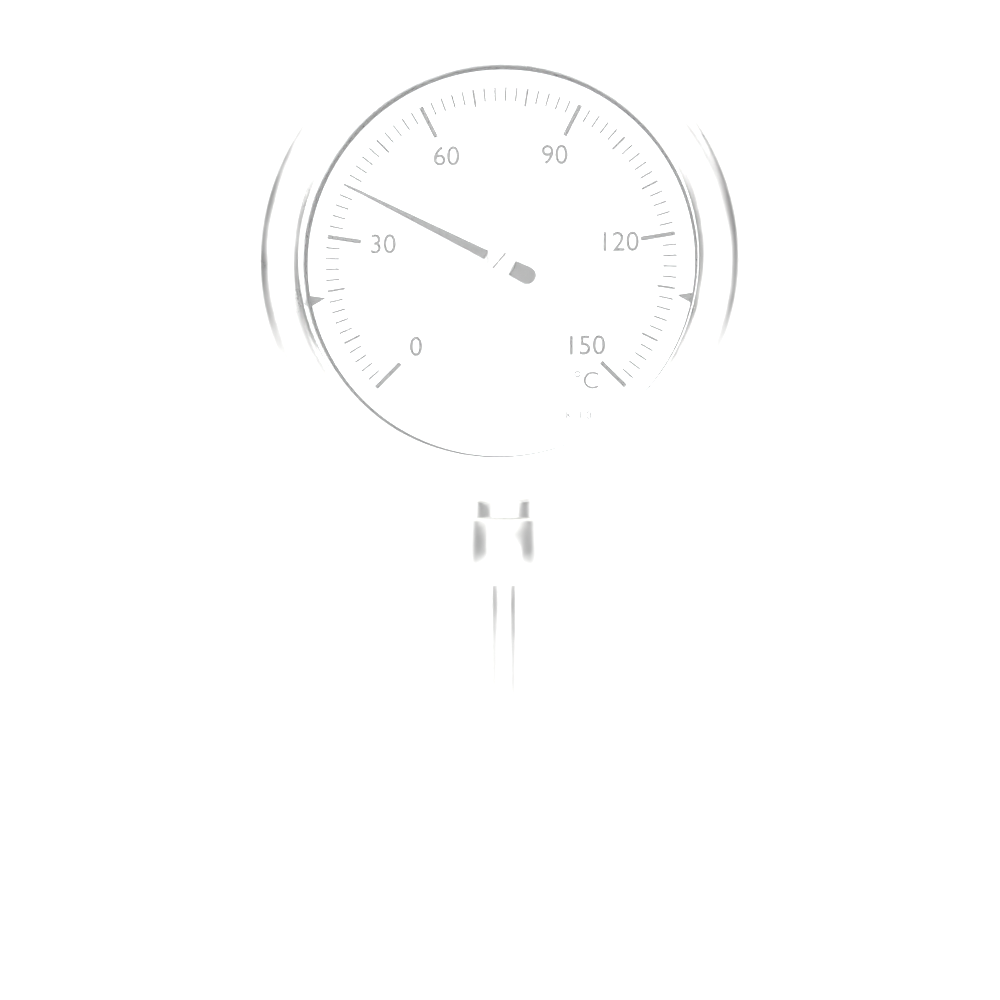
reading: 40 °C
